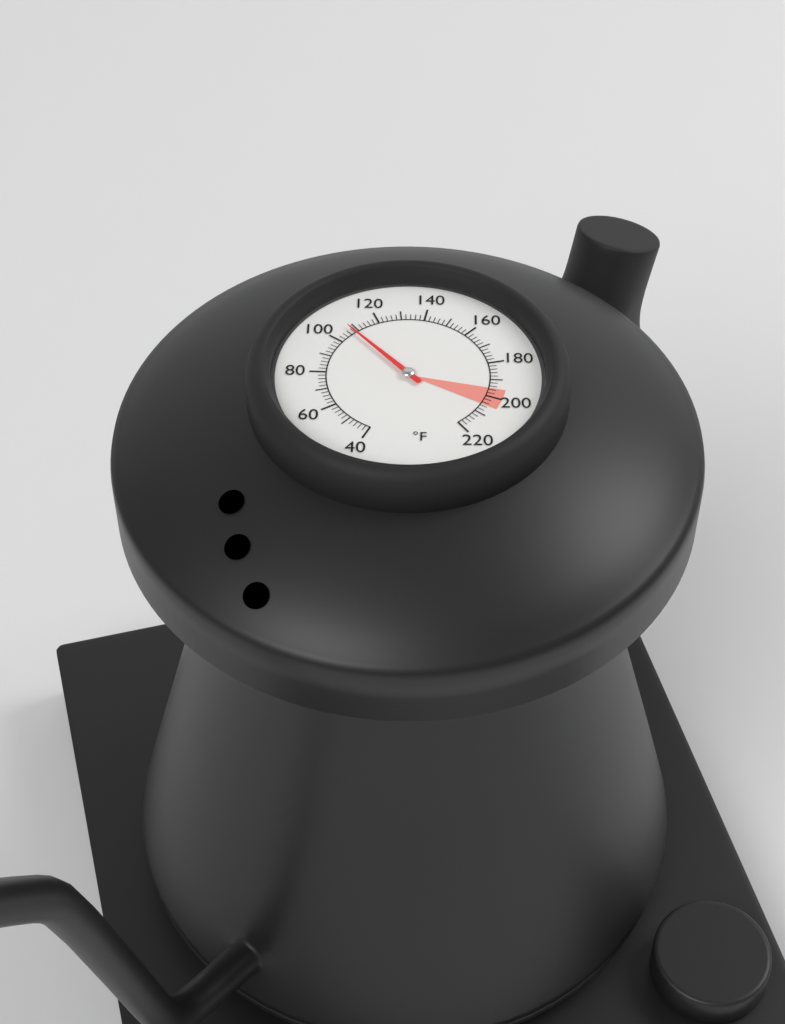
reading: 108 °F
